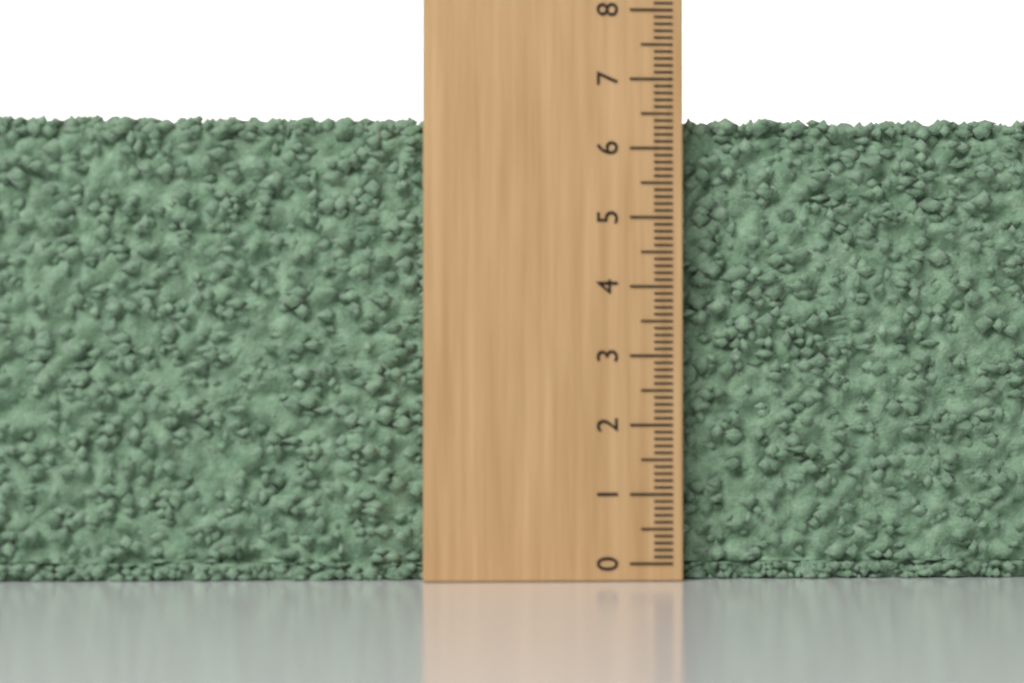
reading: 6.5 (no unit)
